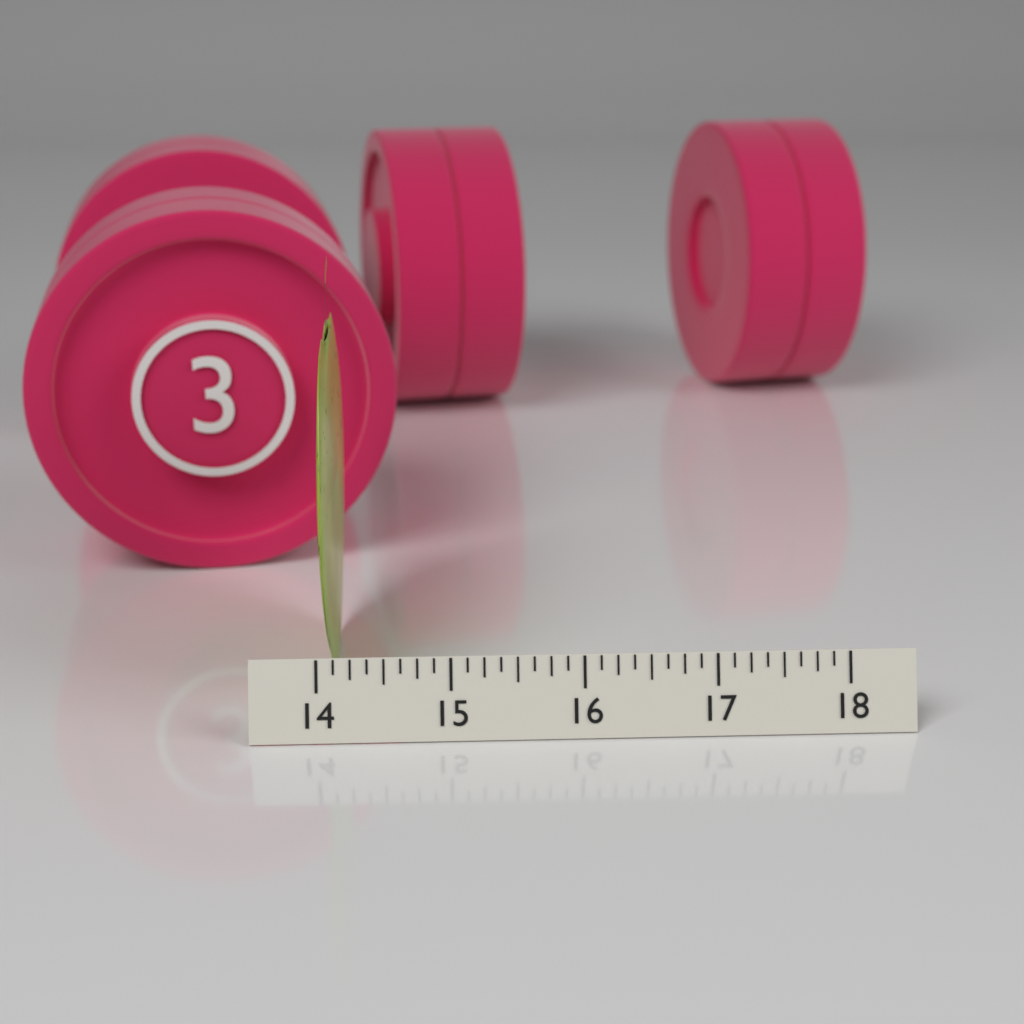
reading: 14.125 (no unit)
